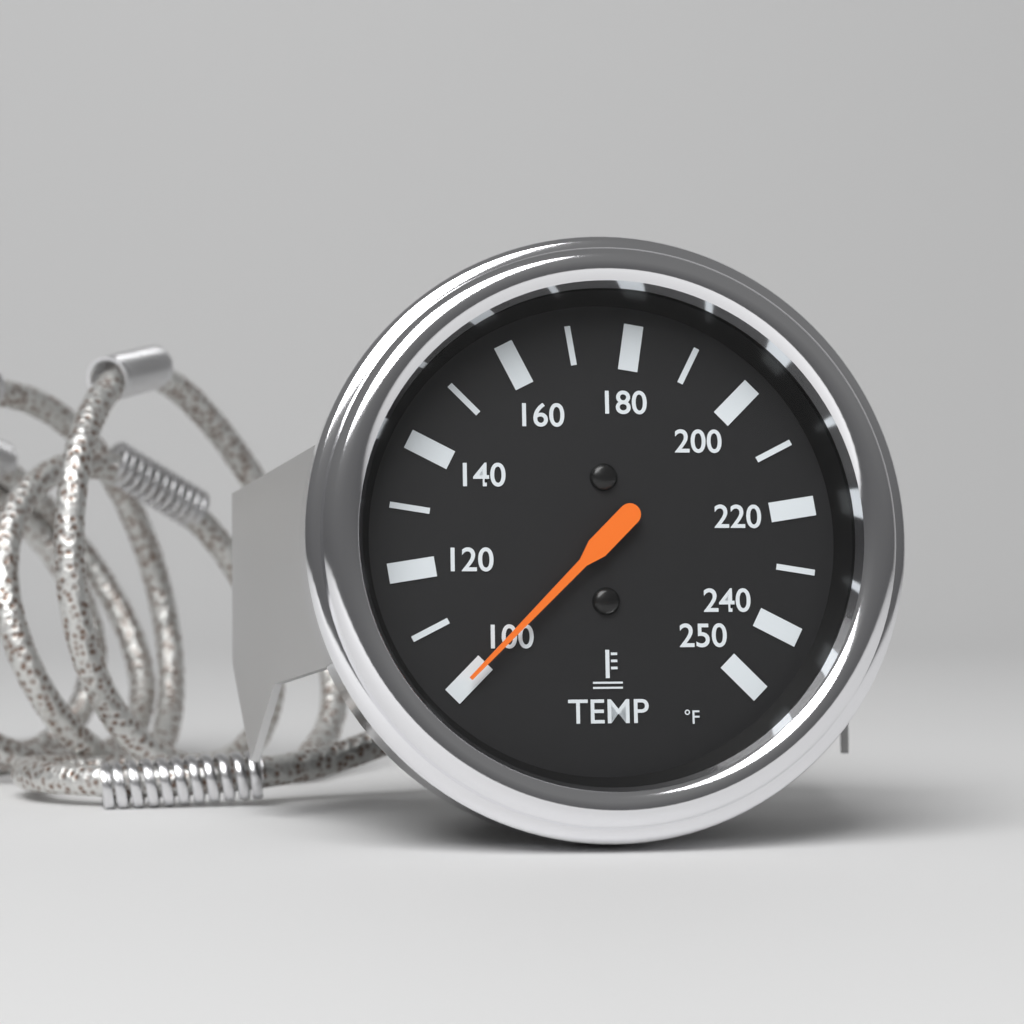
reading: 100 °F
